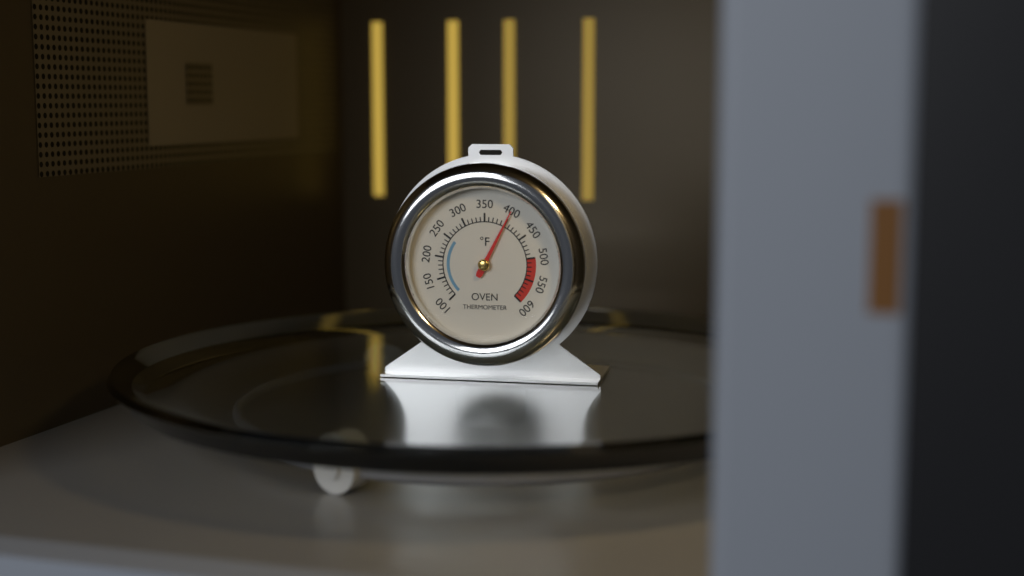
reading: 400 °F
